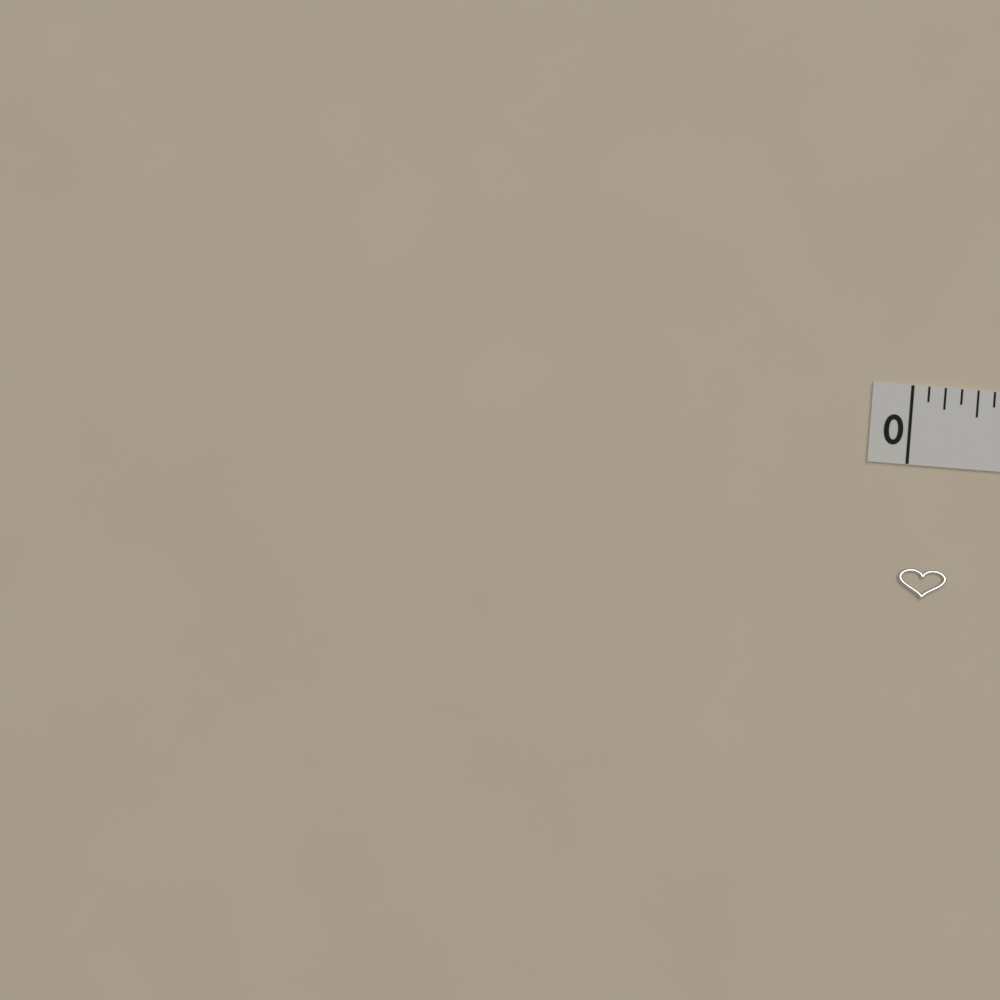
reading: 0.1875 in
